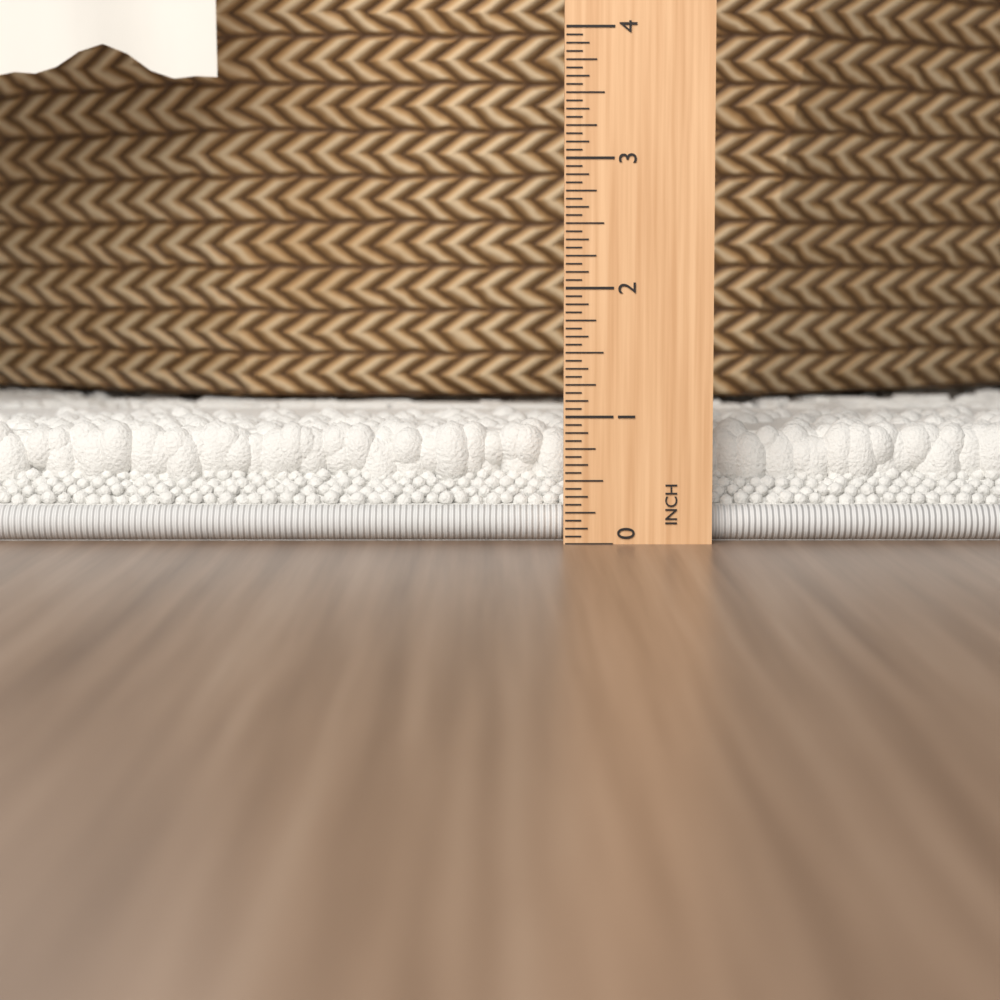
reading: 0.9375 in
